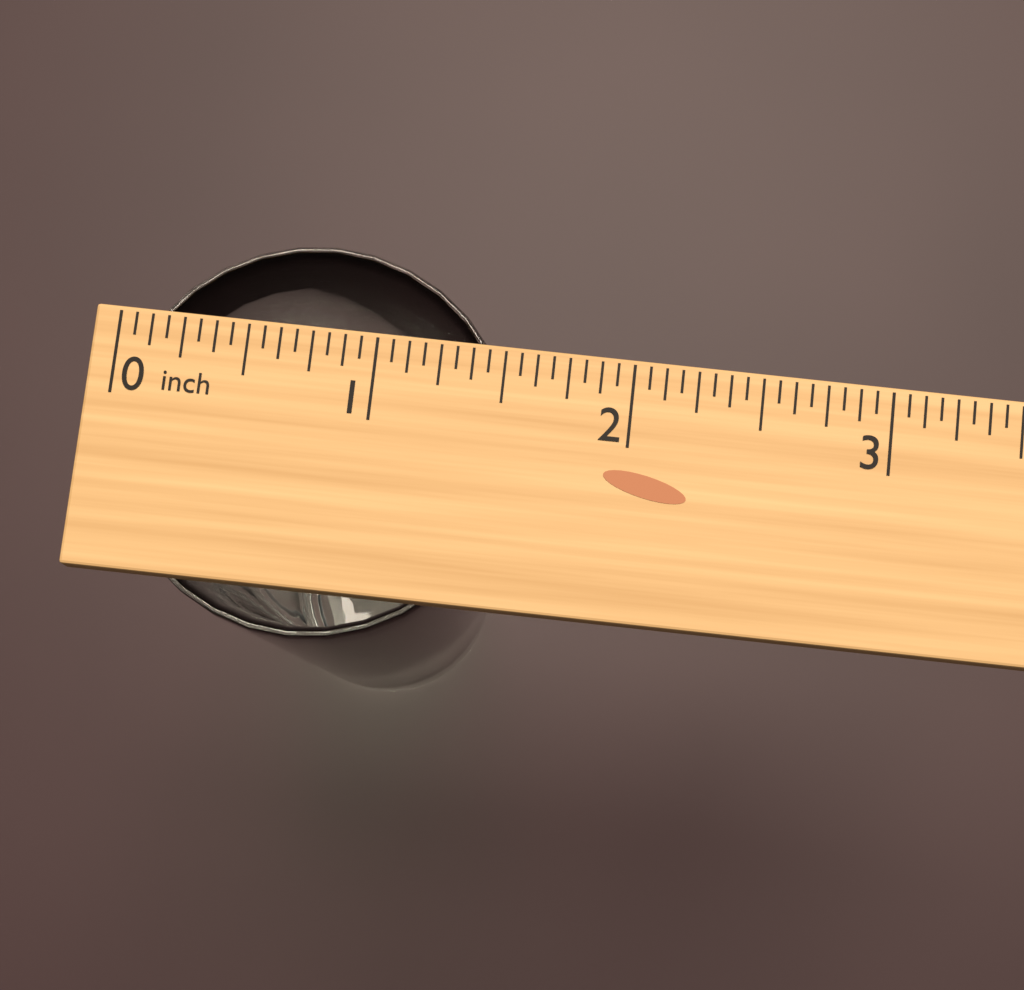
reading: 1.5625 inch
